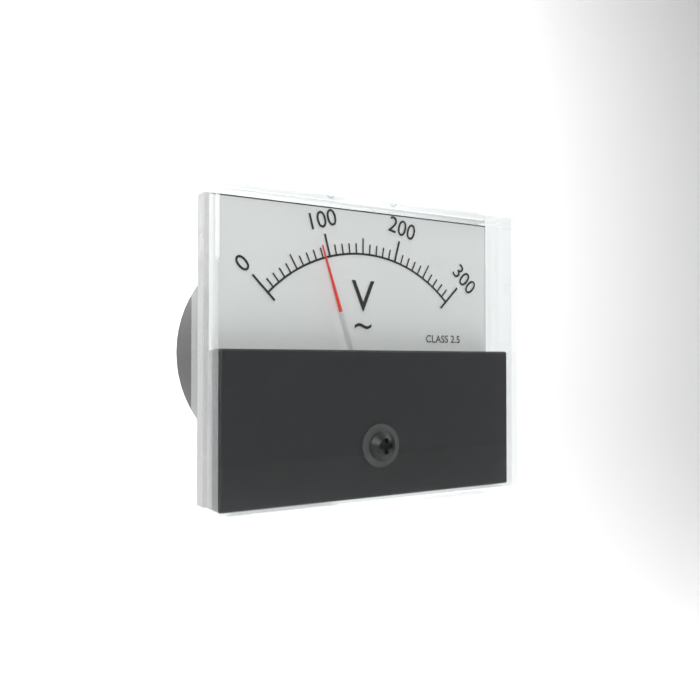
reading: 90 V
